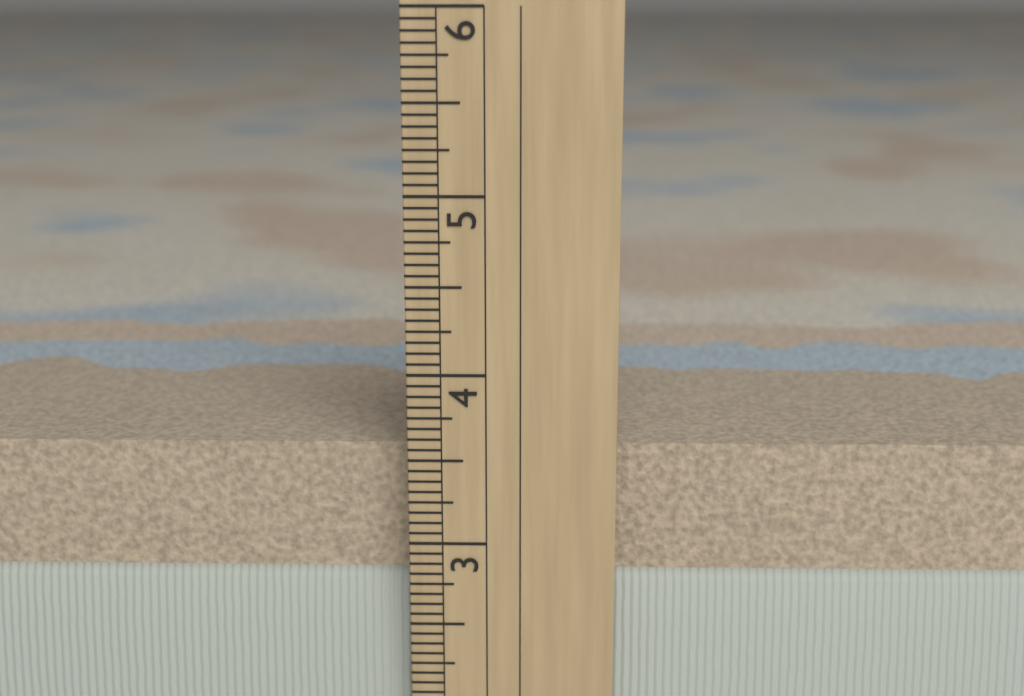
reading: 3.5625 in
